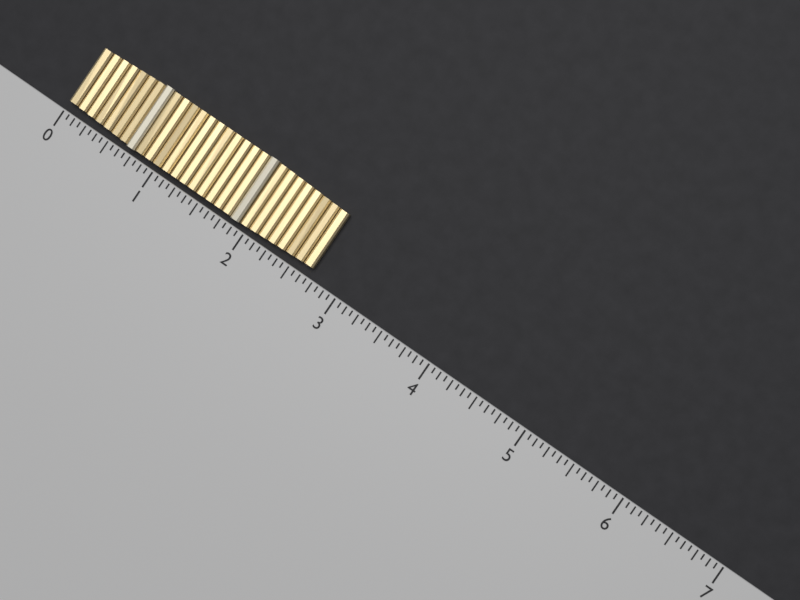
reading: 2.6875 (no unit)
